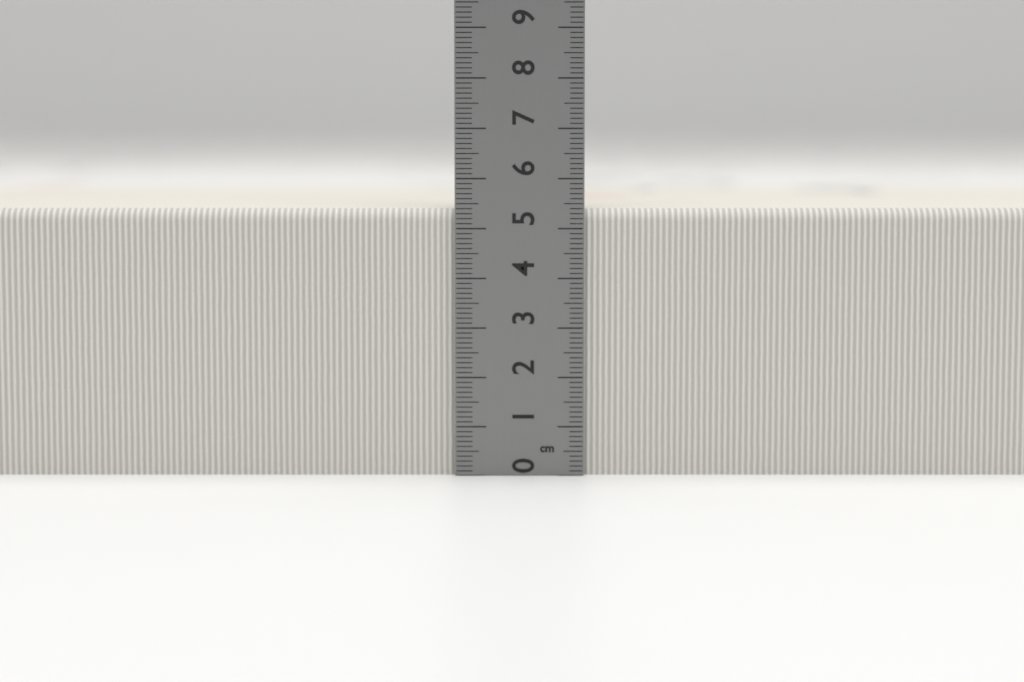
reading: 5.4 cm
